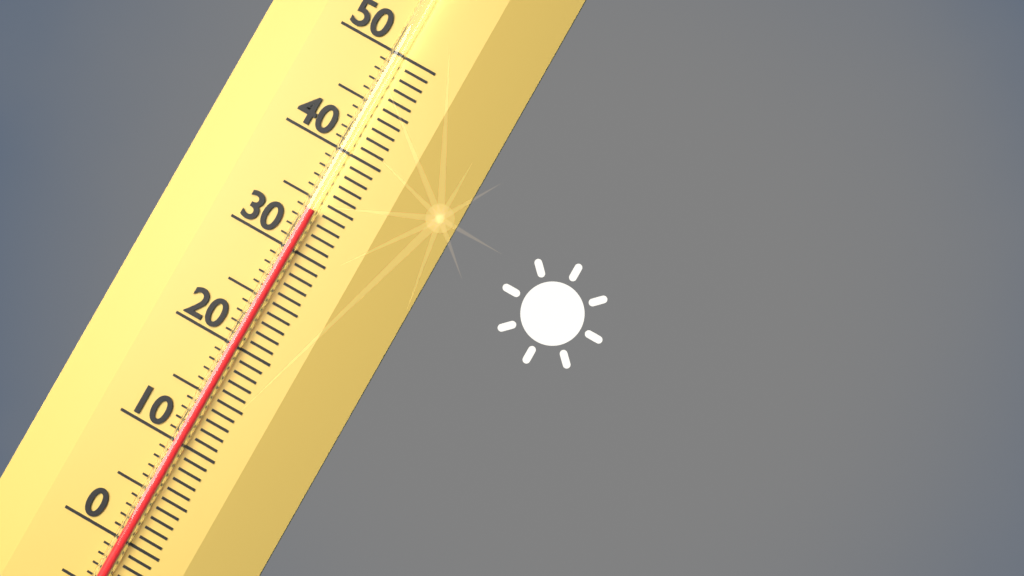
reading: 34 (no unit)
